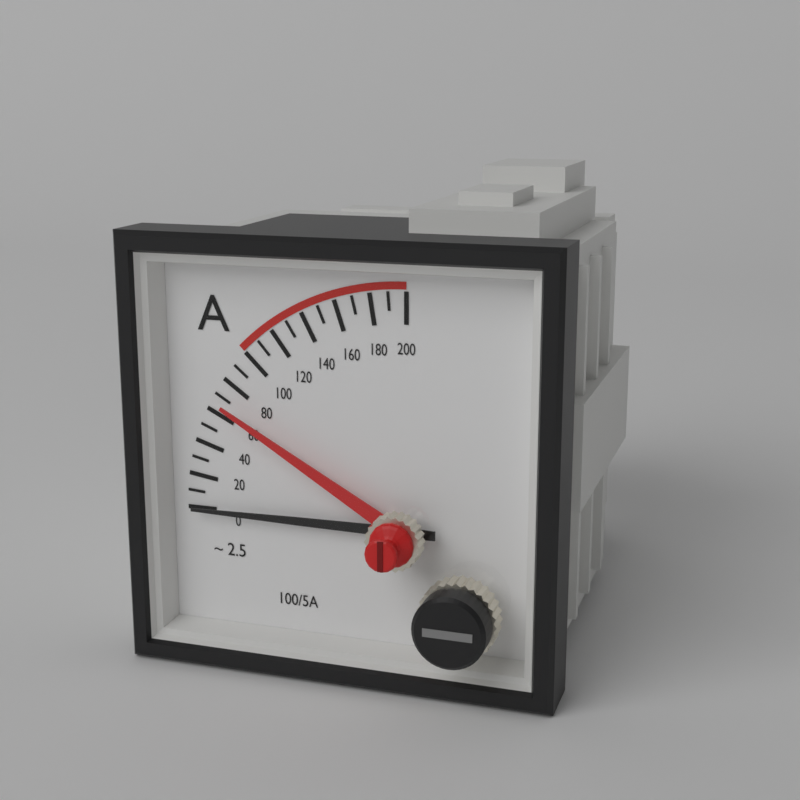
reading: 0 A
